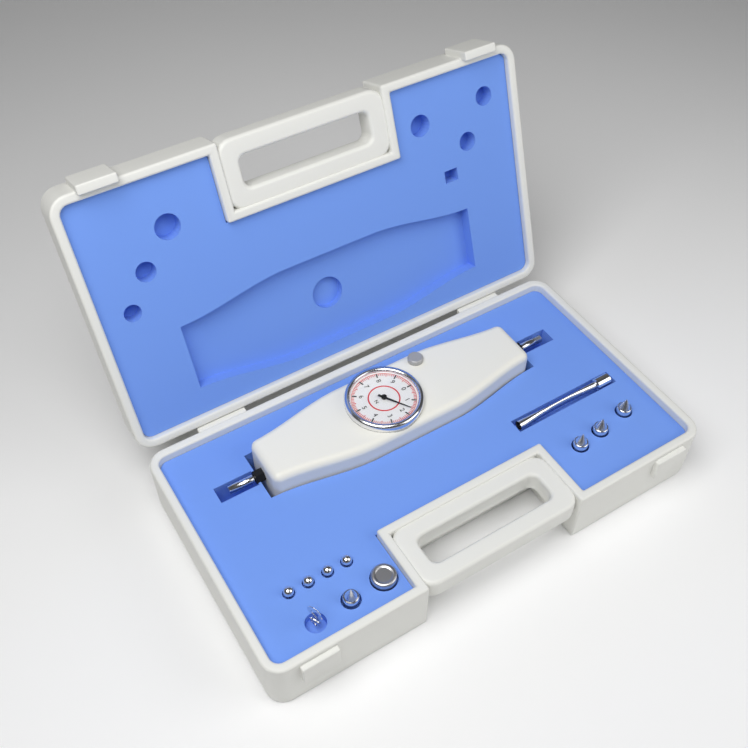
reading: 1.6 N
